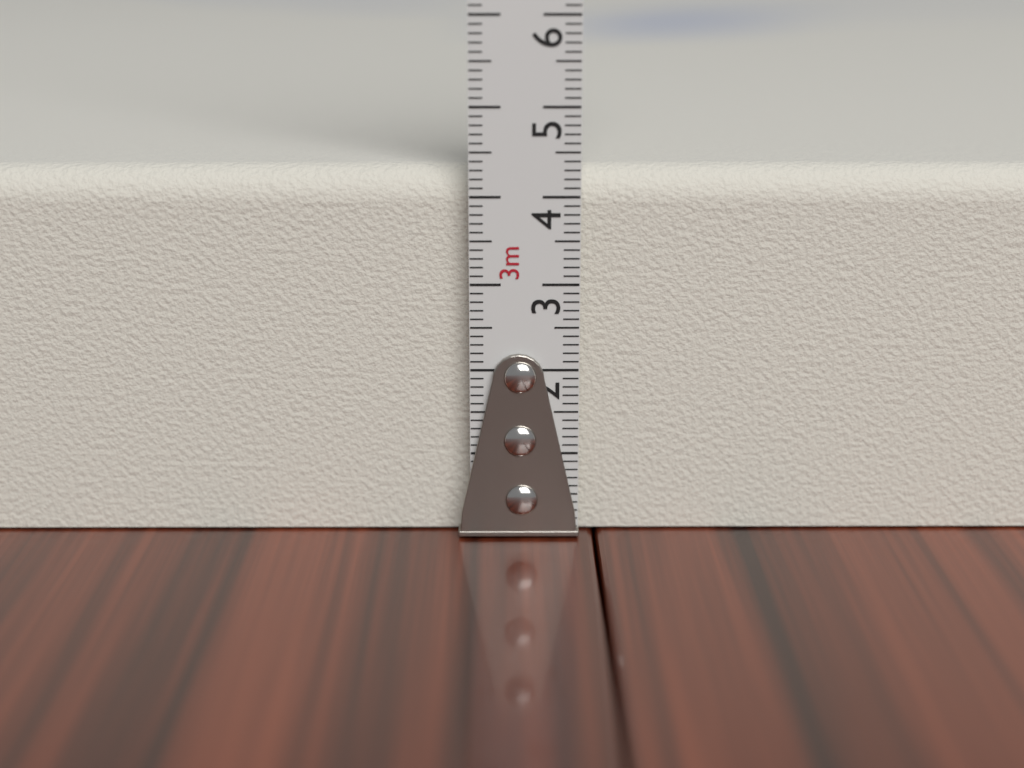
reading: 4.3 cm
